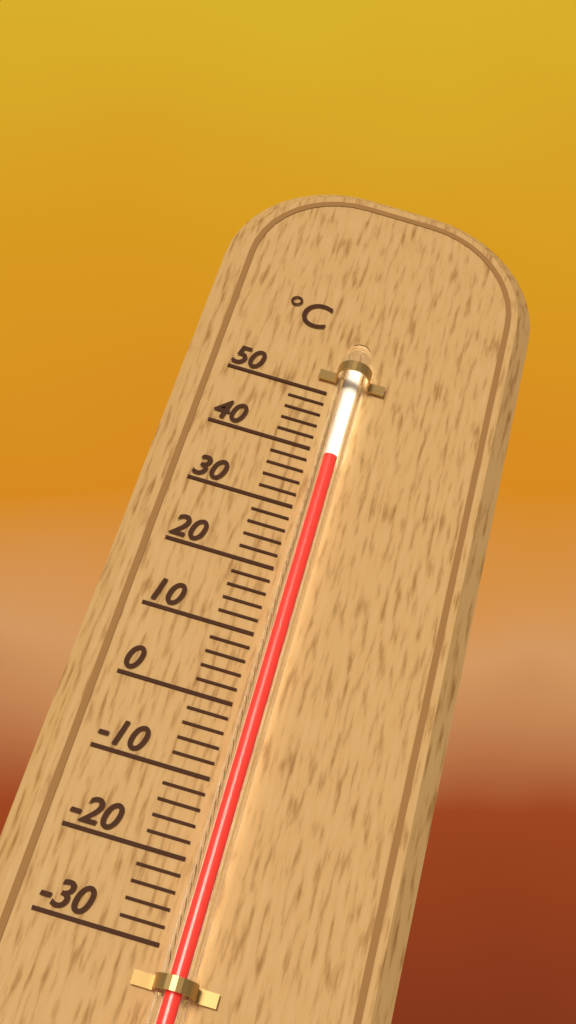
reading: 38 °C
